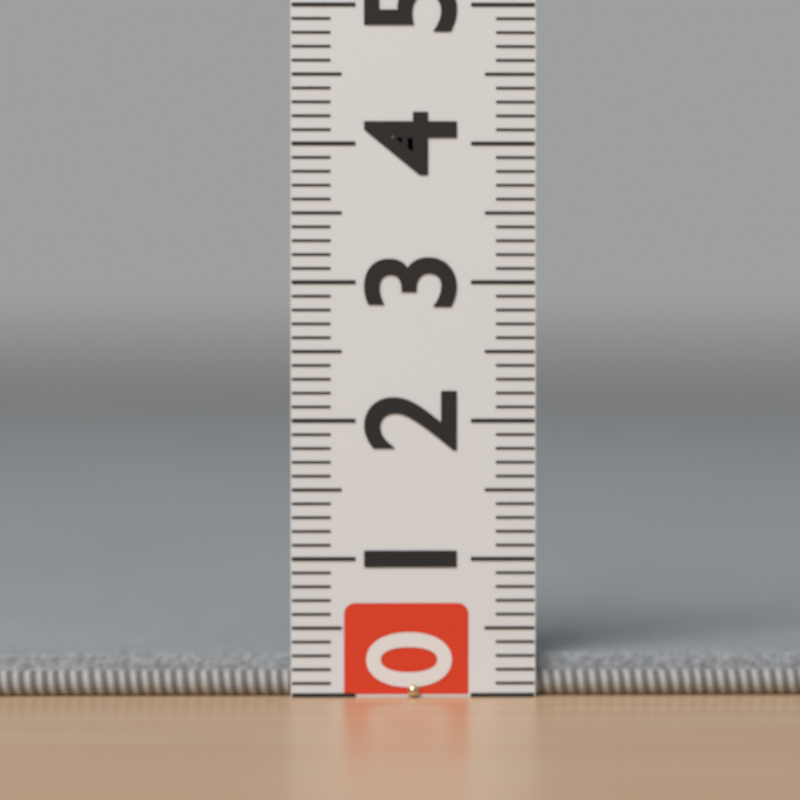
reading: 0.3 (no unit)
